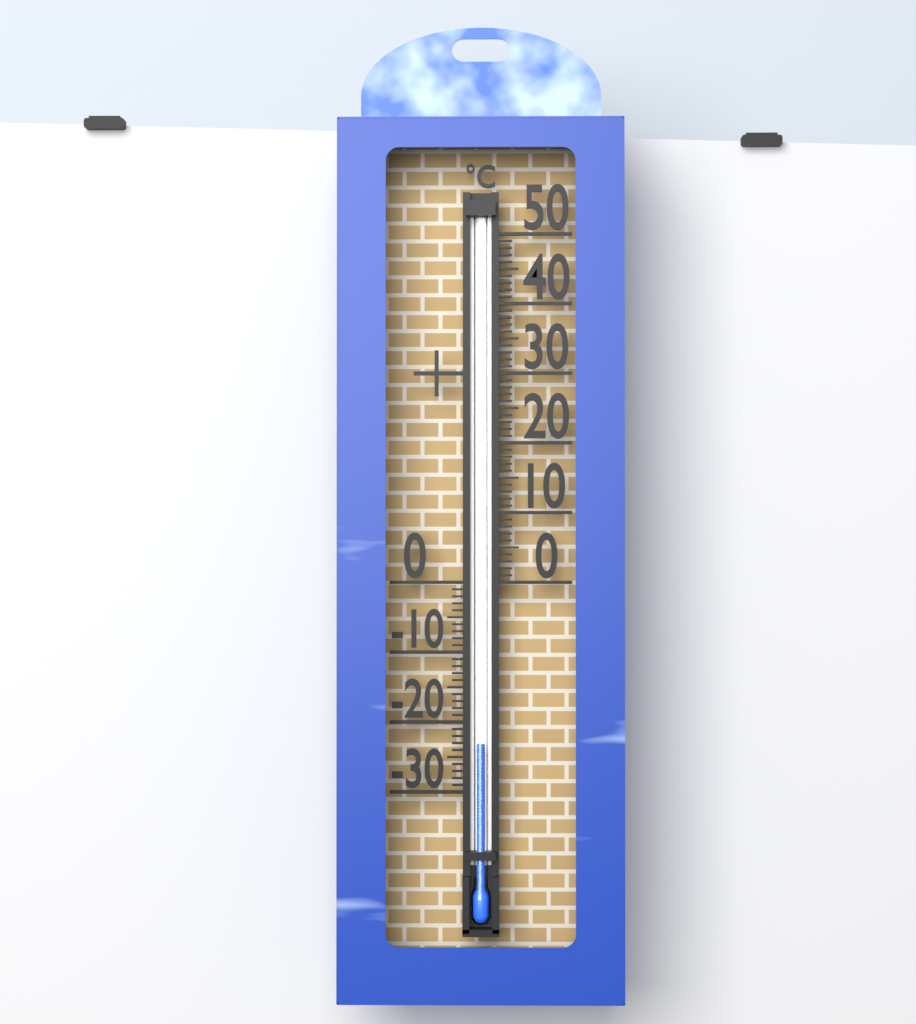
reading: -23 °C
